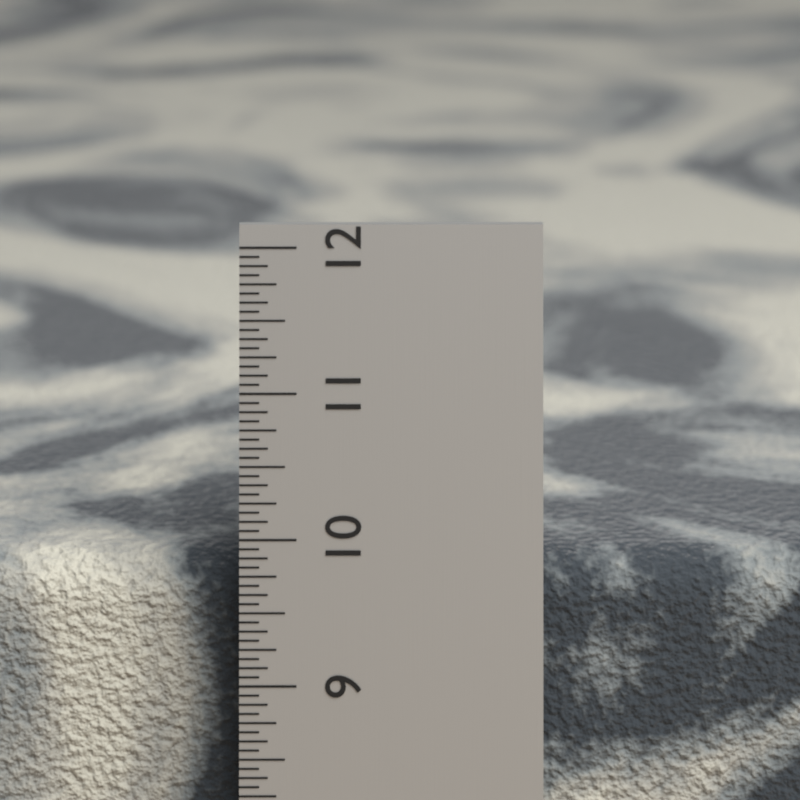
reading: 9.7500 in
